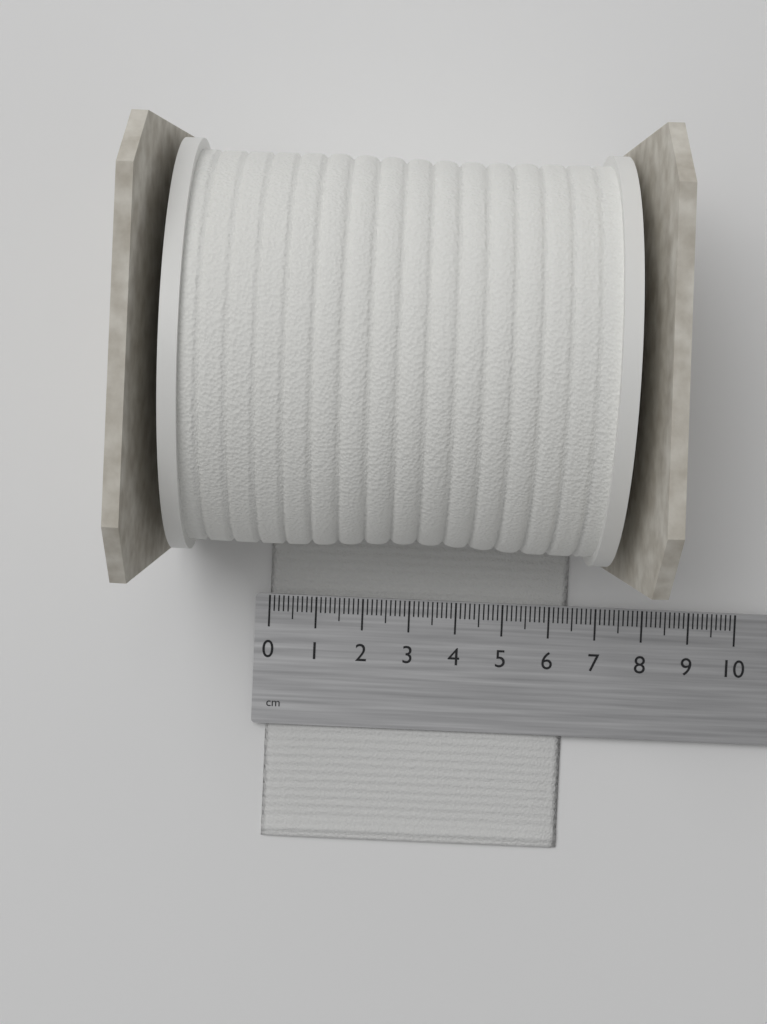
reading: 6.4 cm
